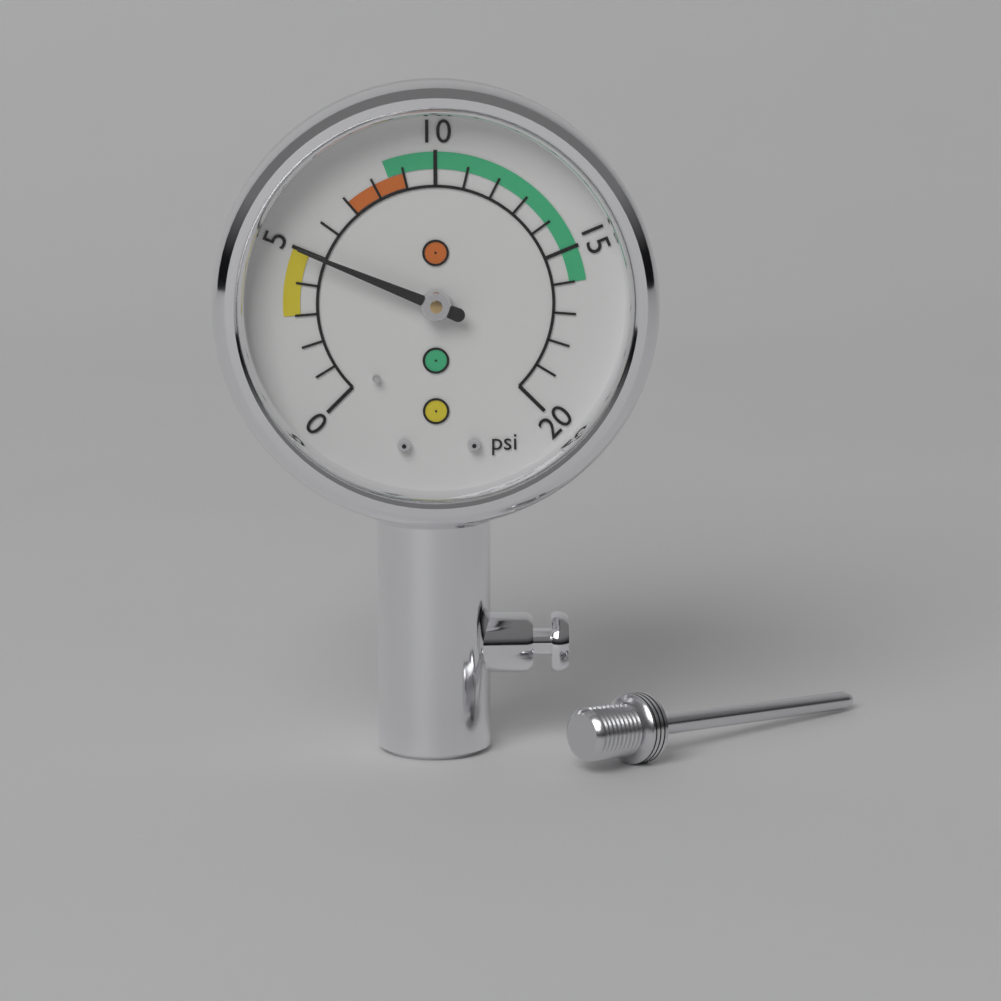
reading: 5 psi
